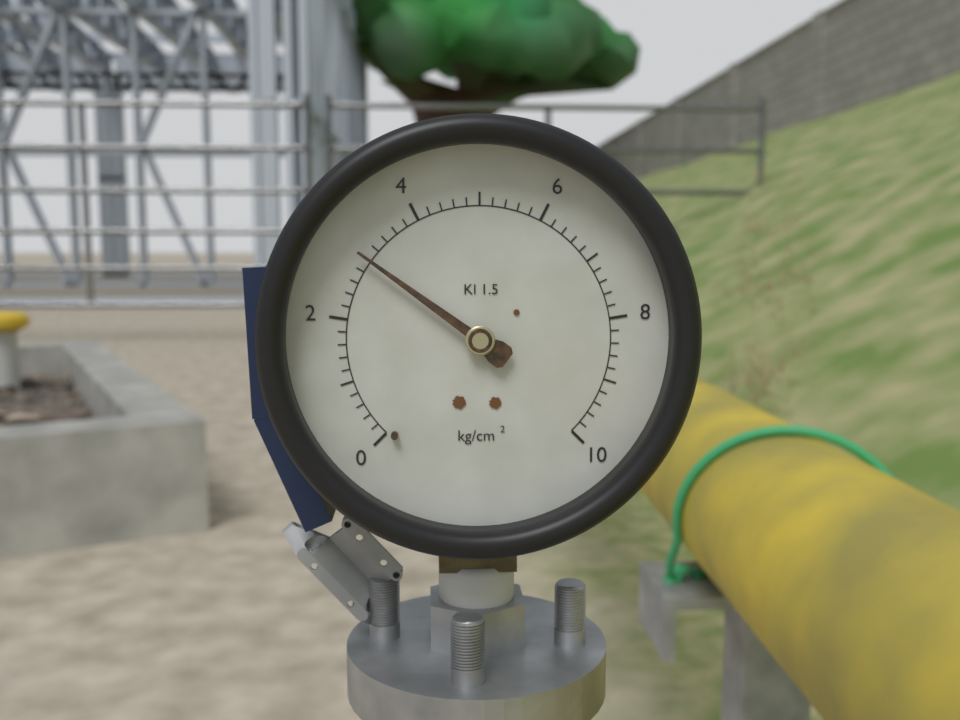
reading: 3.0 kg/cm²
